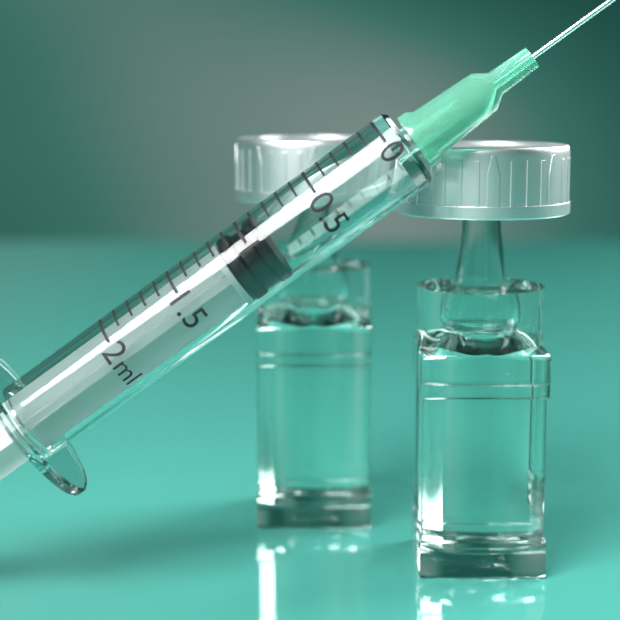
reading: 0.9 ml
